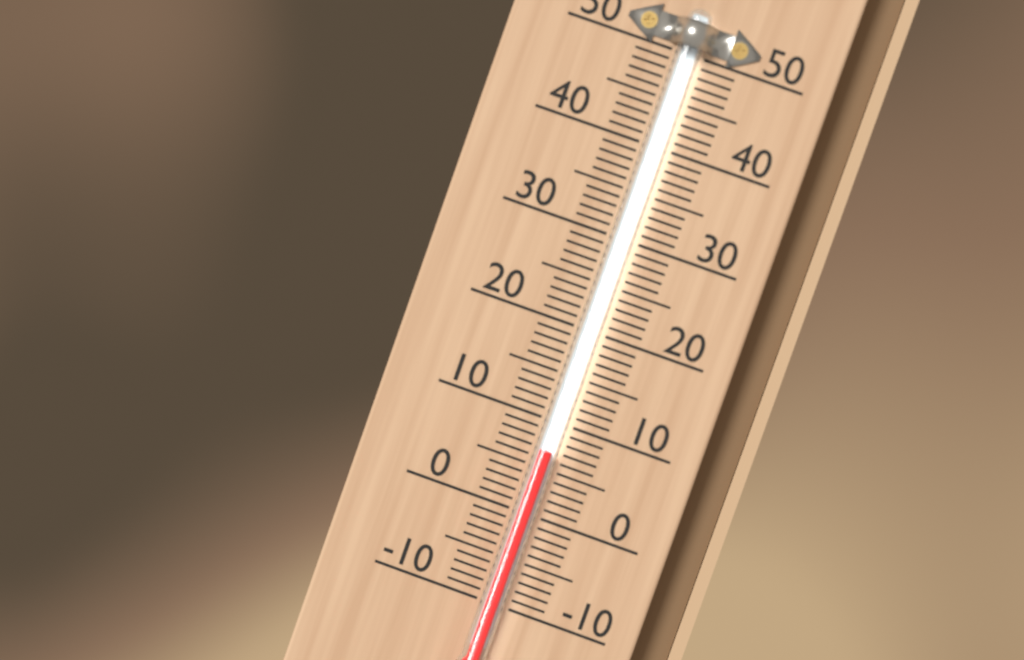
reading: 7 (no unit)
